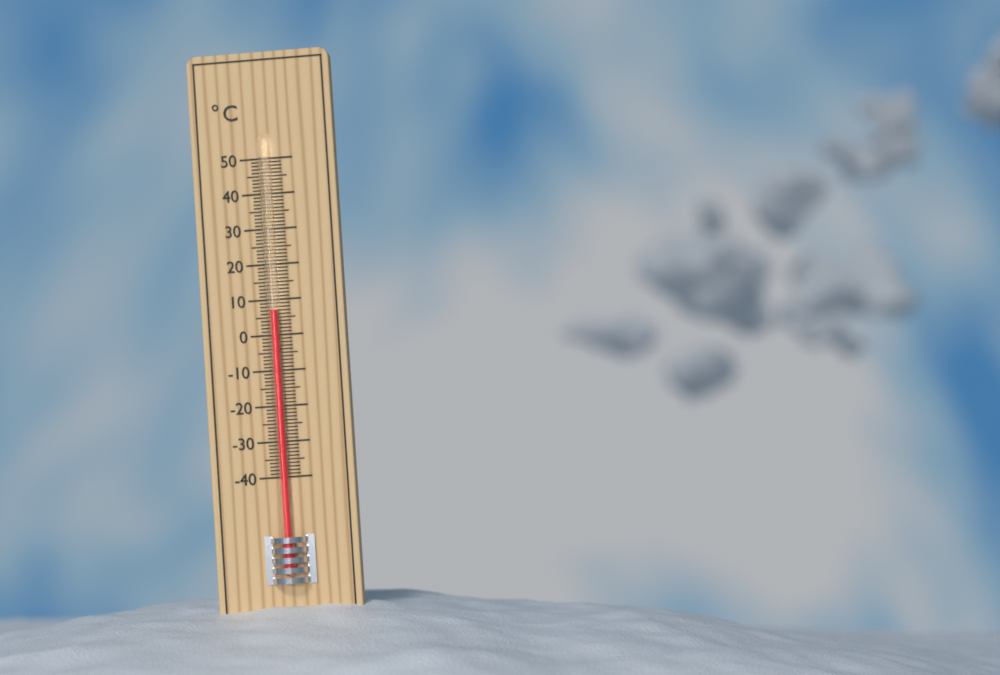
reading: 7 °C
